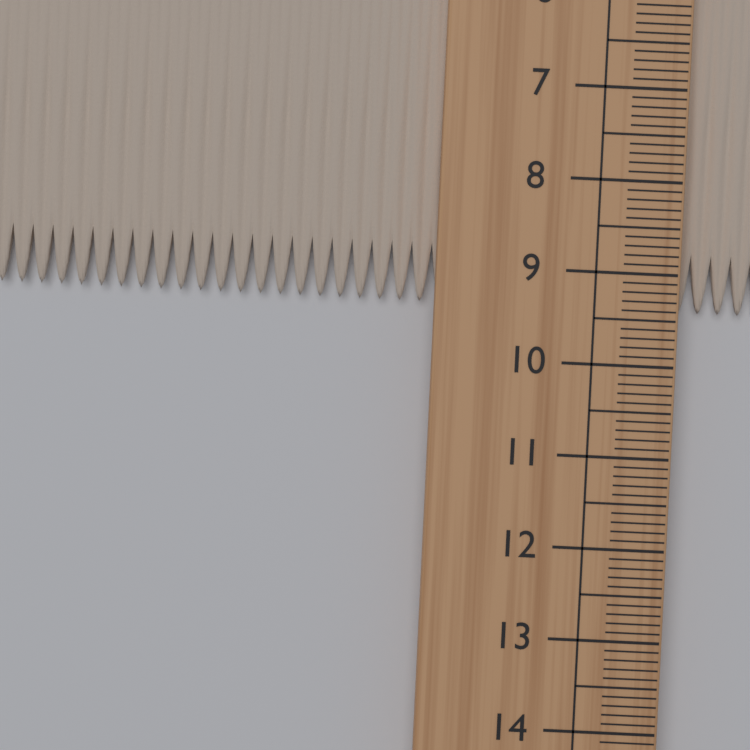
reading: 9.4 cm
